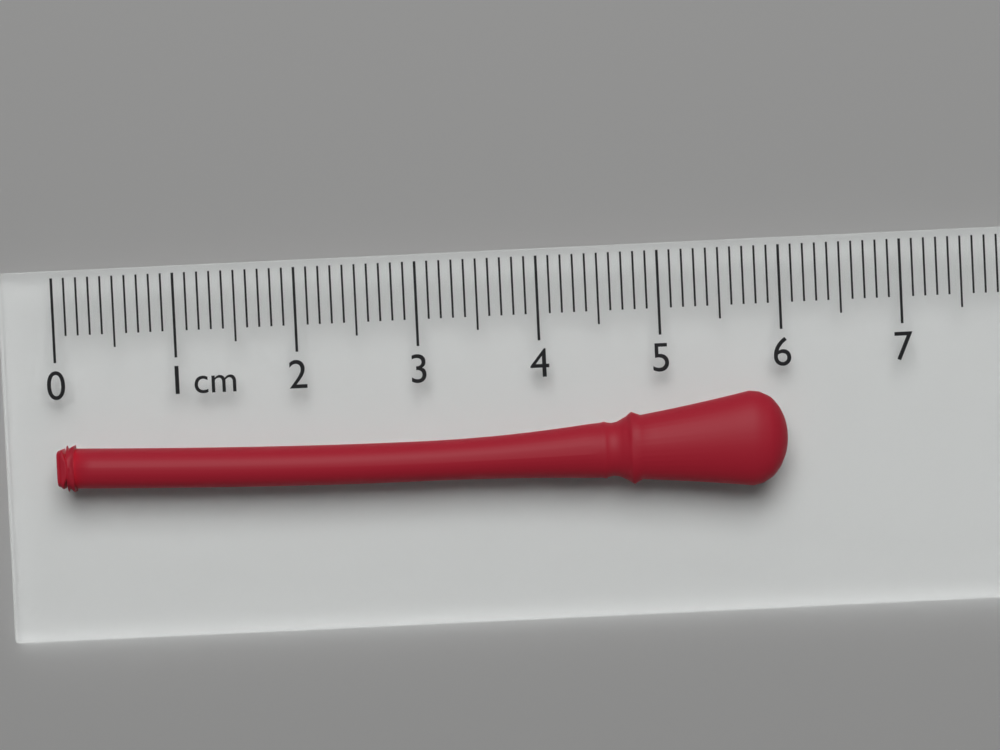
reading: 6.0 cm
